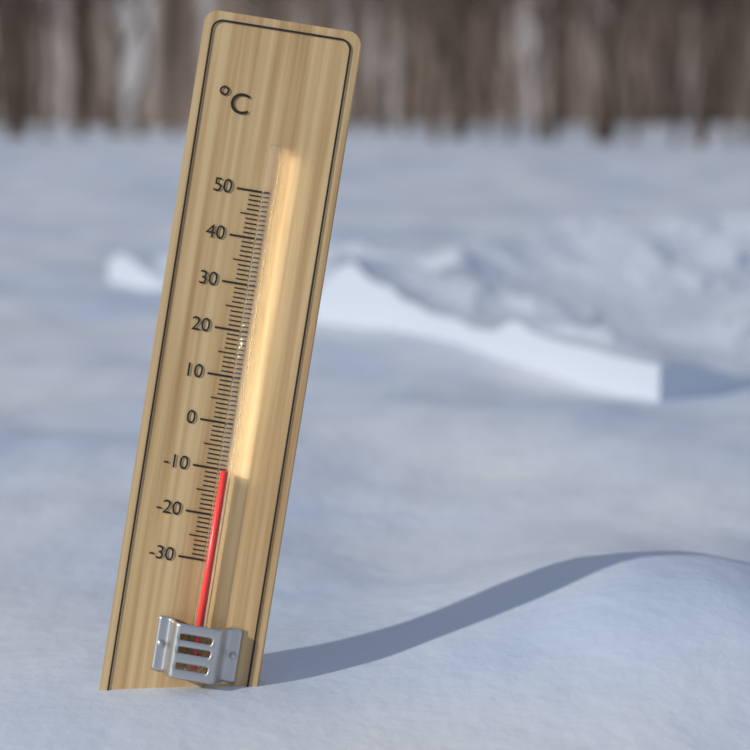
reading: -10 °C
